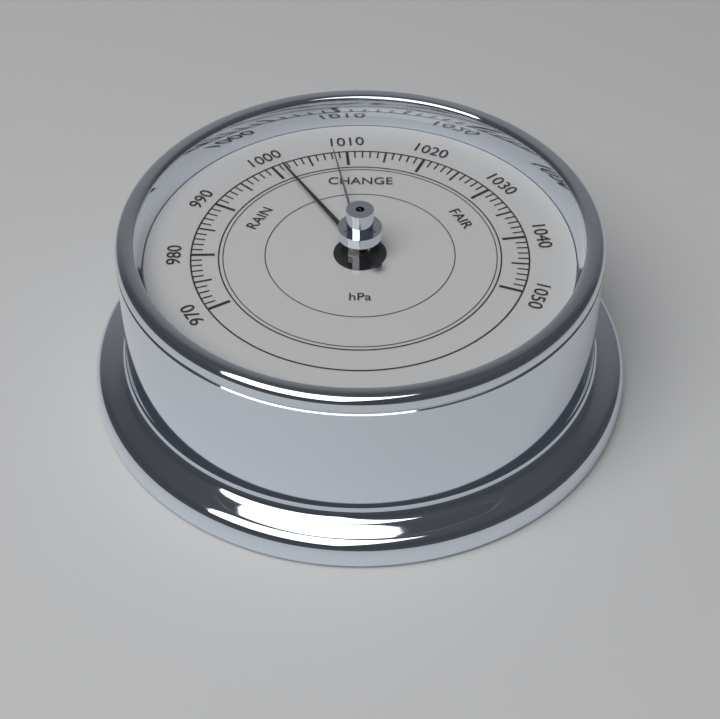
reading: 1001 hPa
